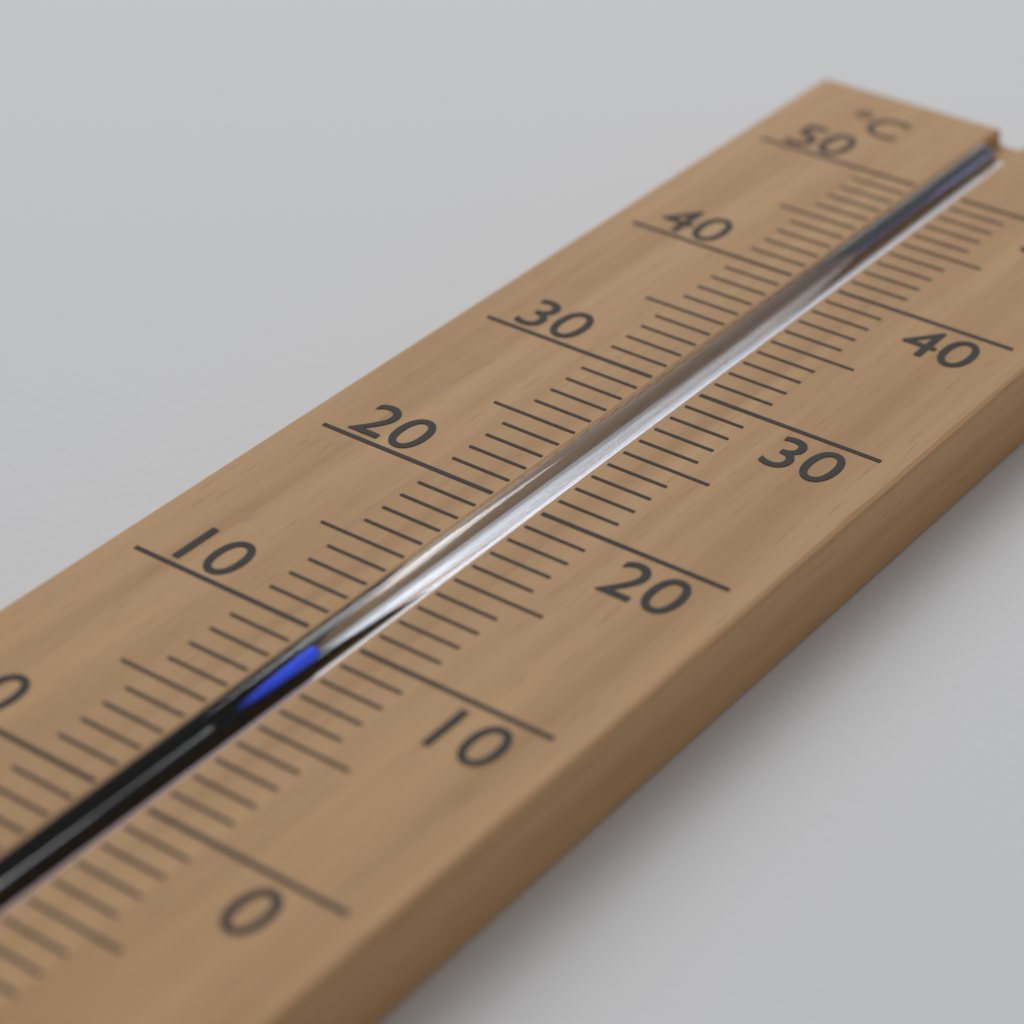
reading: 9 °C
